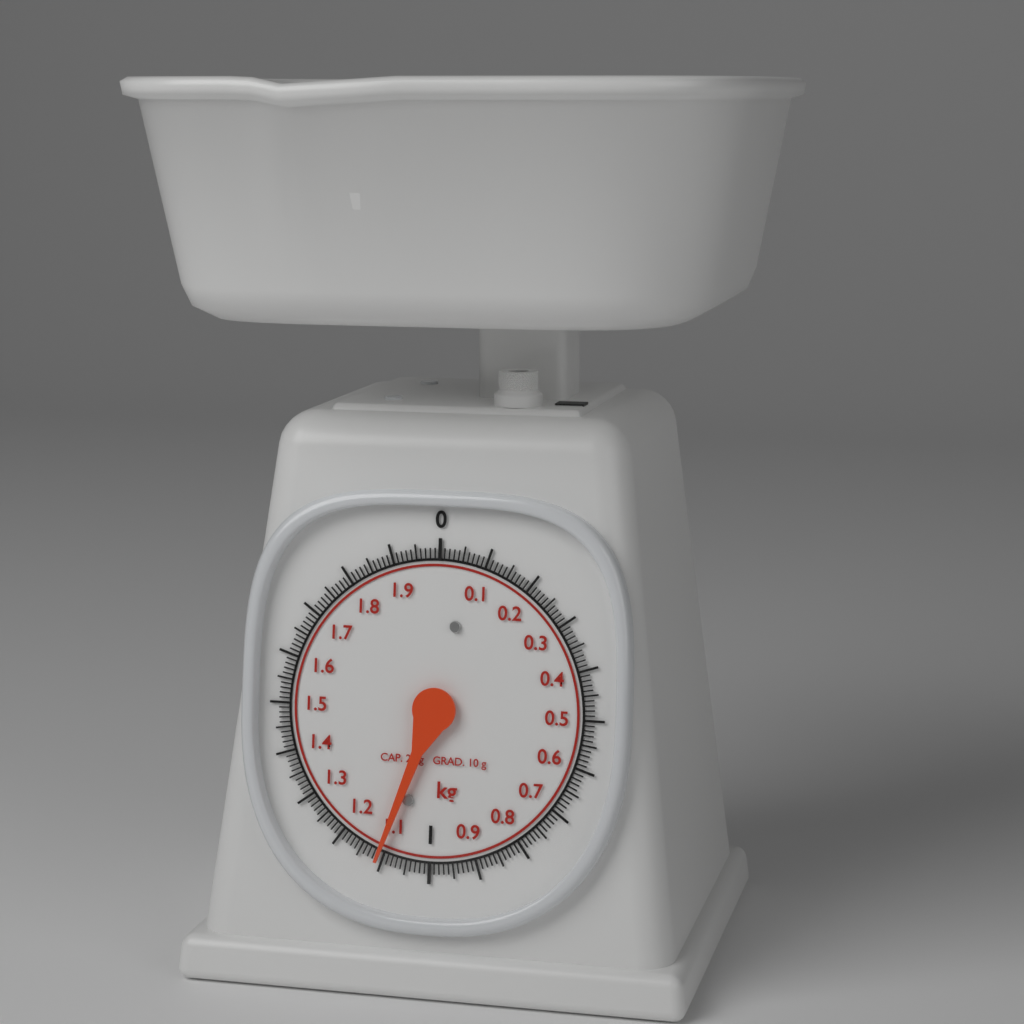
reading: 1.11 kg
